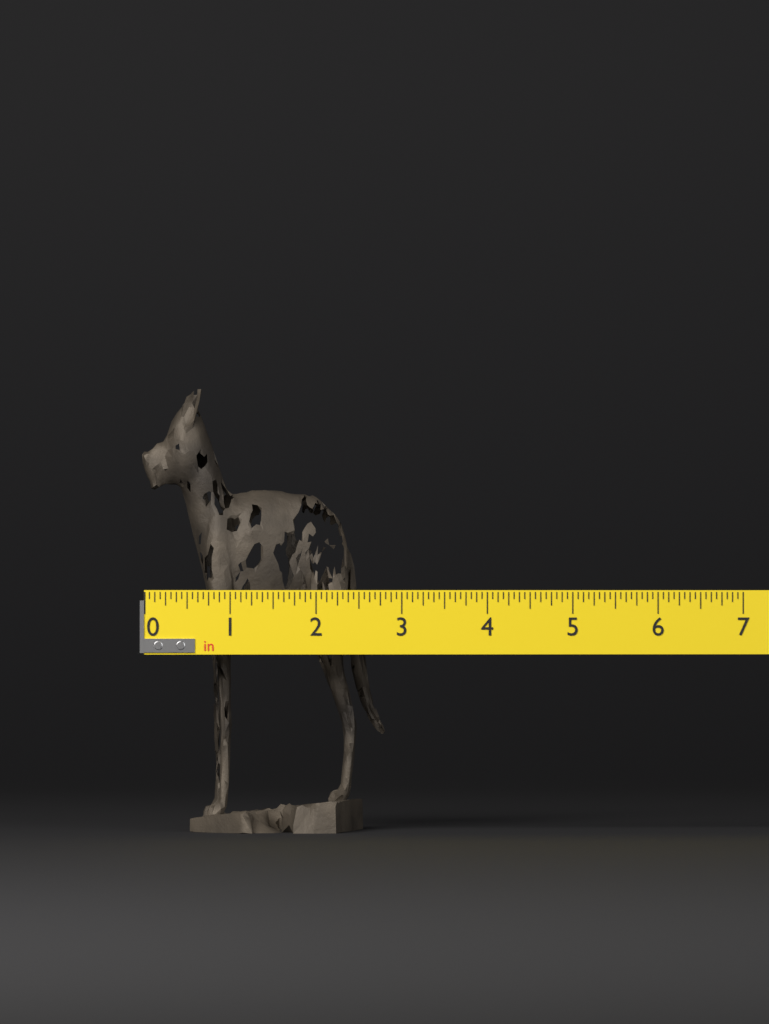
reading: 2.8750 in
